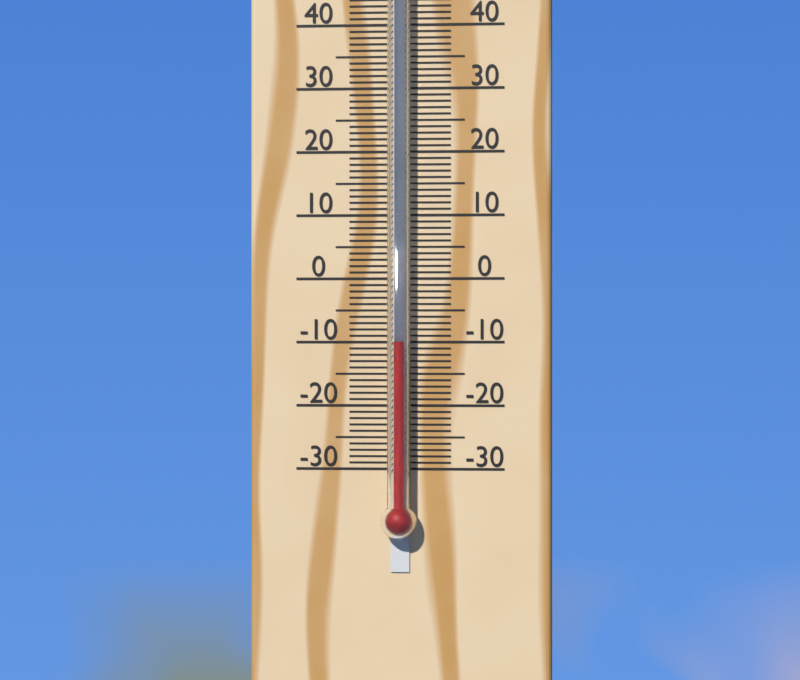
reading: -10 °C
